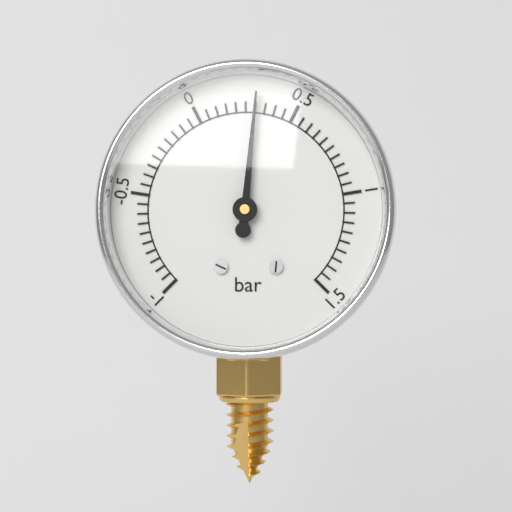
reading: 0.30 bar
